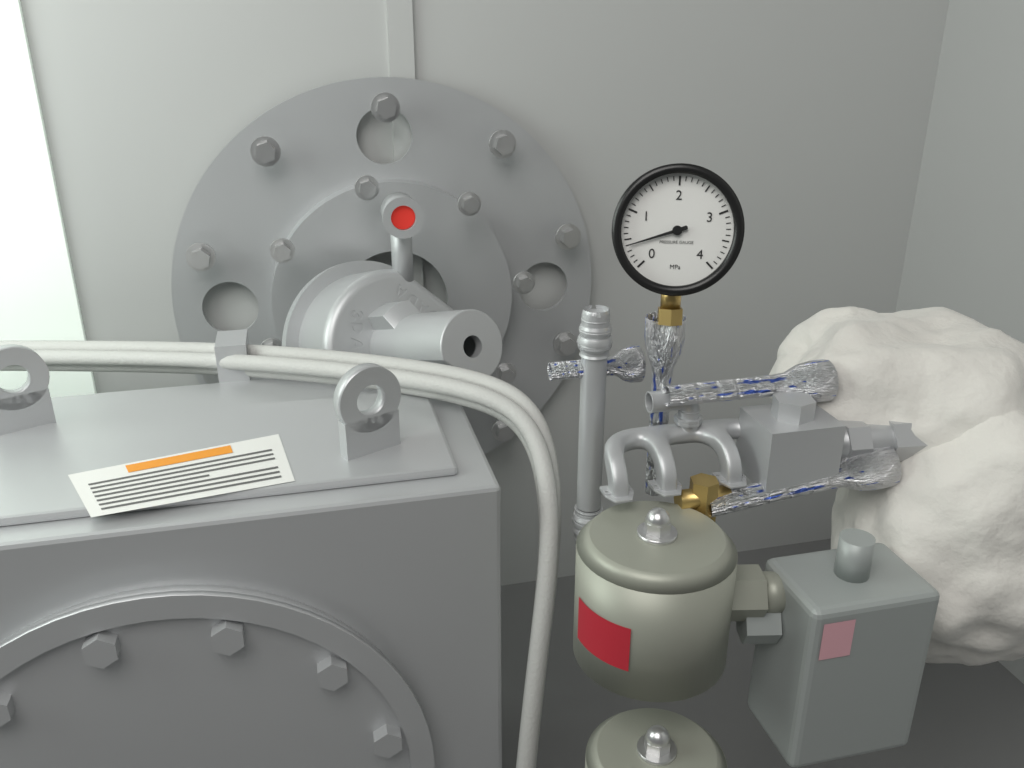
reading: 0.4 MPa
